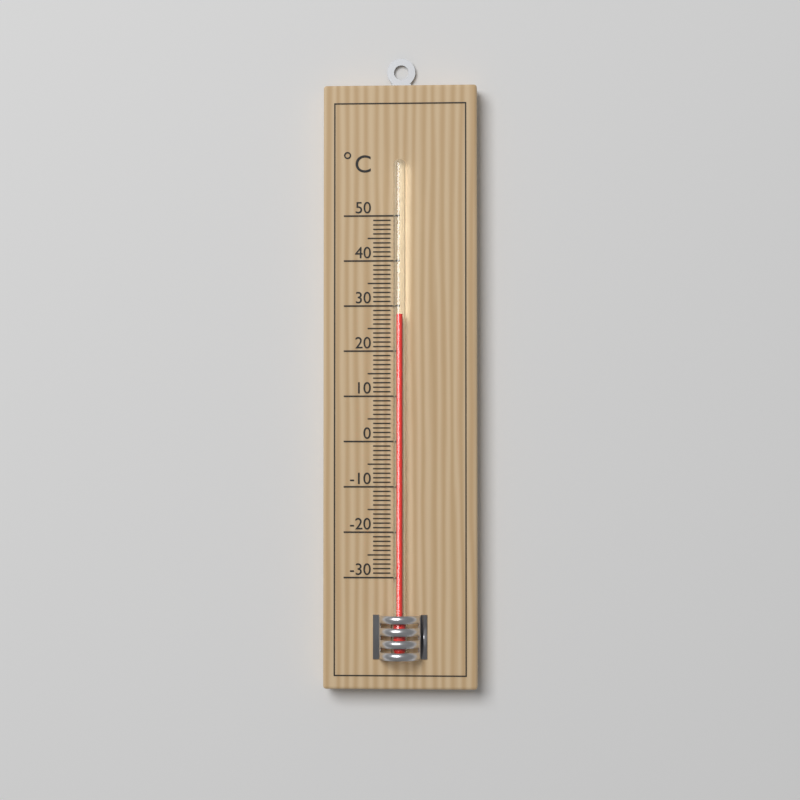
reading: 28 °C
